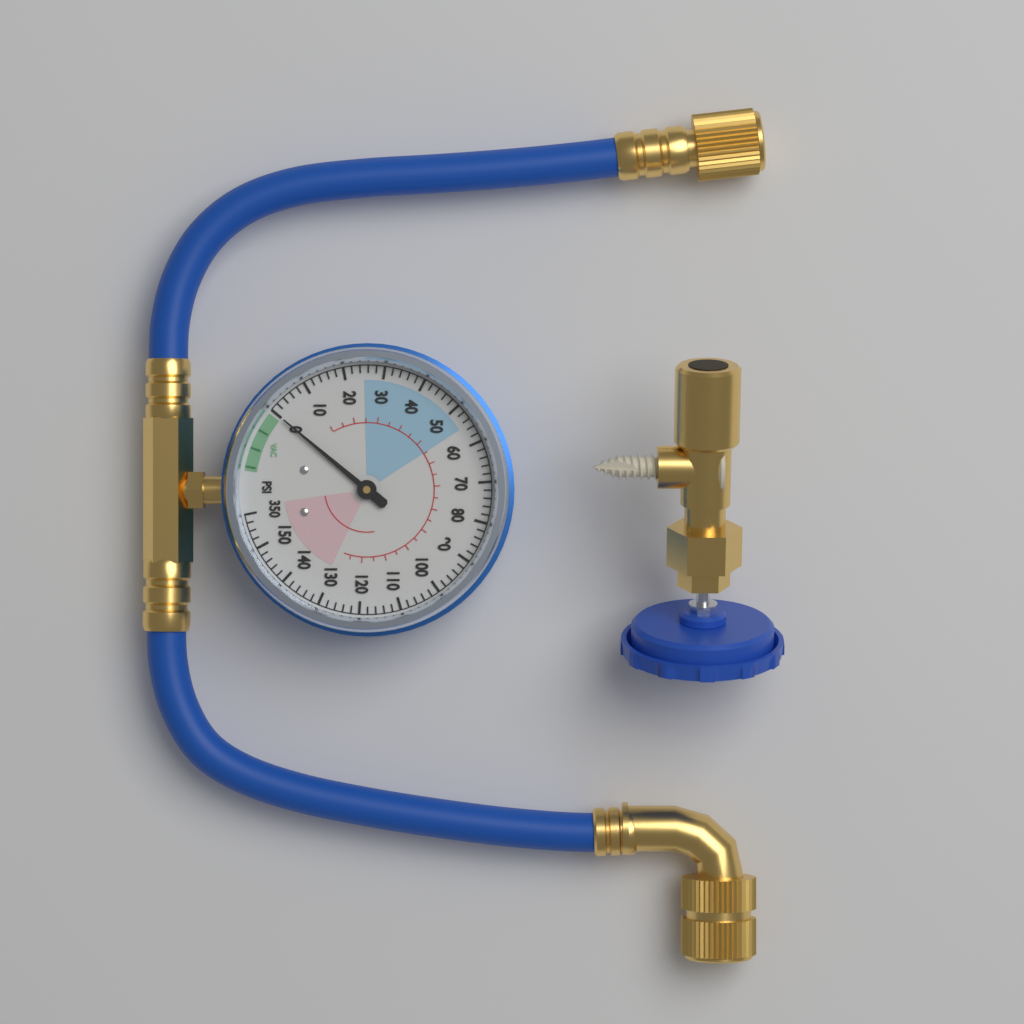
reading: 0 psi
